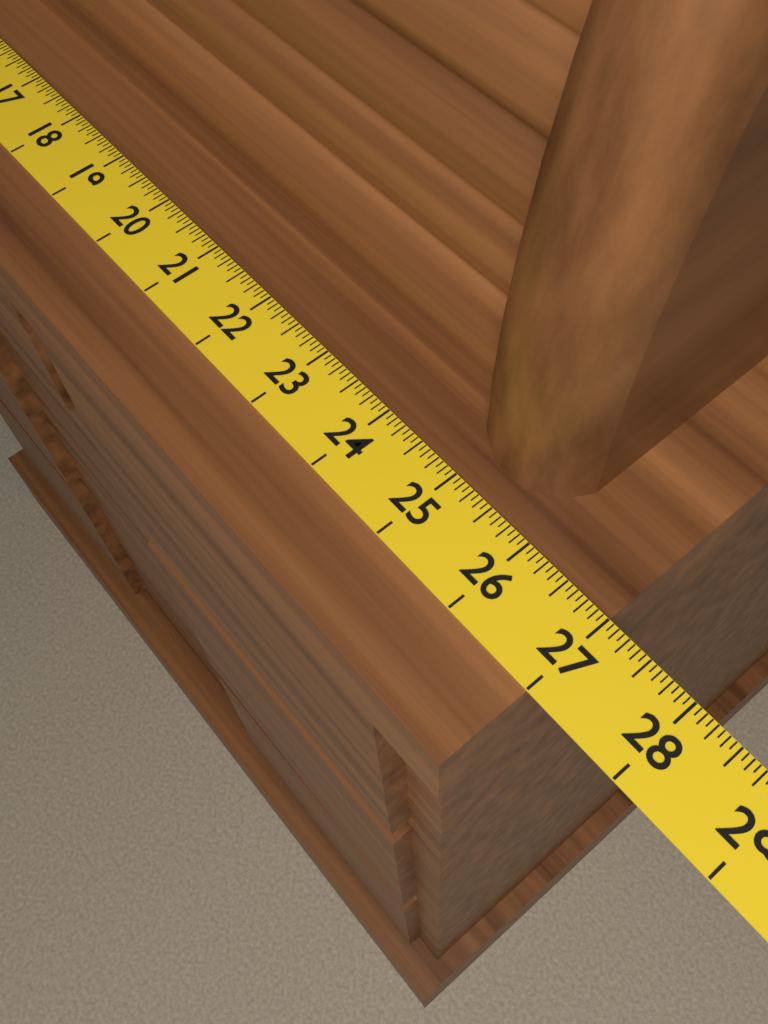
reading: 27.0000 (no unit)
